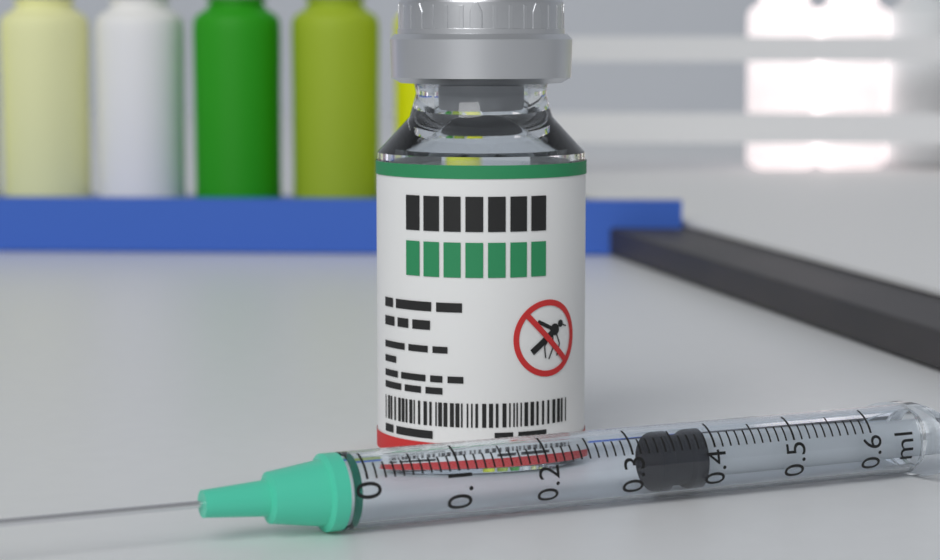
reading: 0.34 ml
